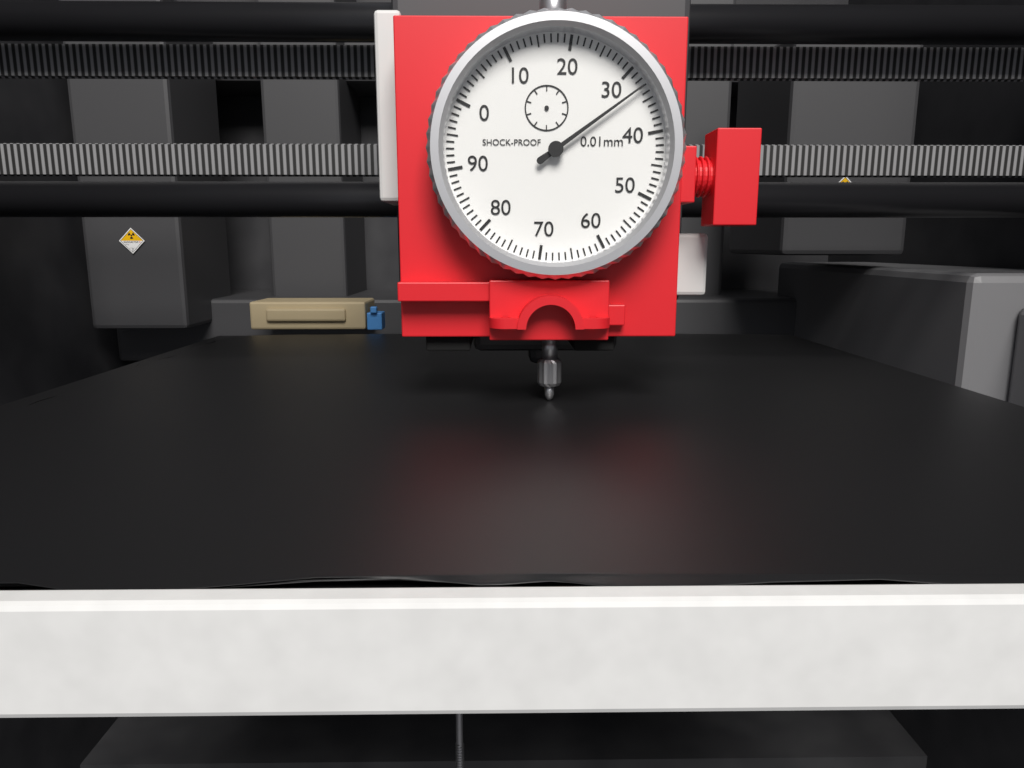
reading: 33 0.01mm
